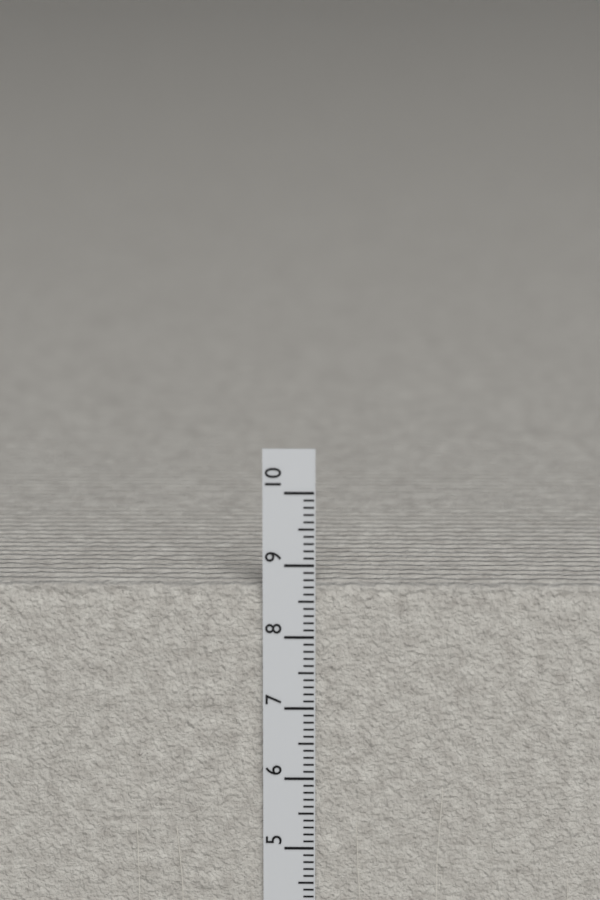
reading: 8.7 cm
